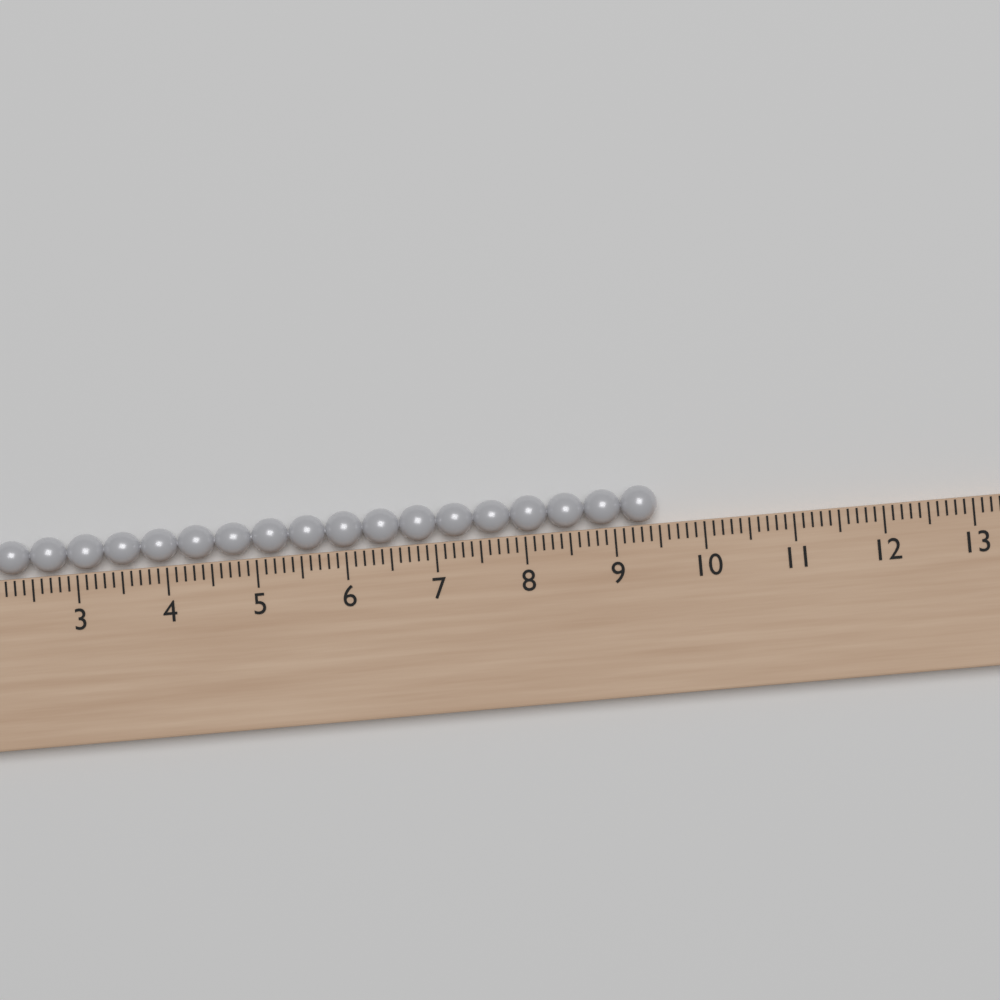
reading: 9.5 (no unit)
